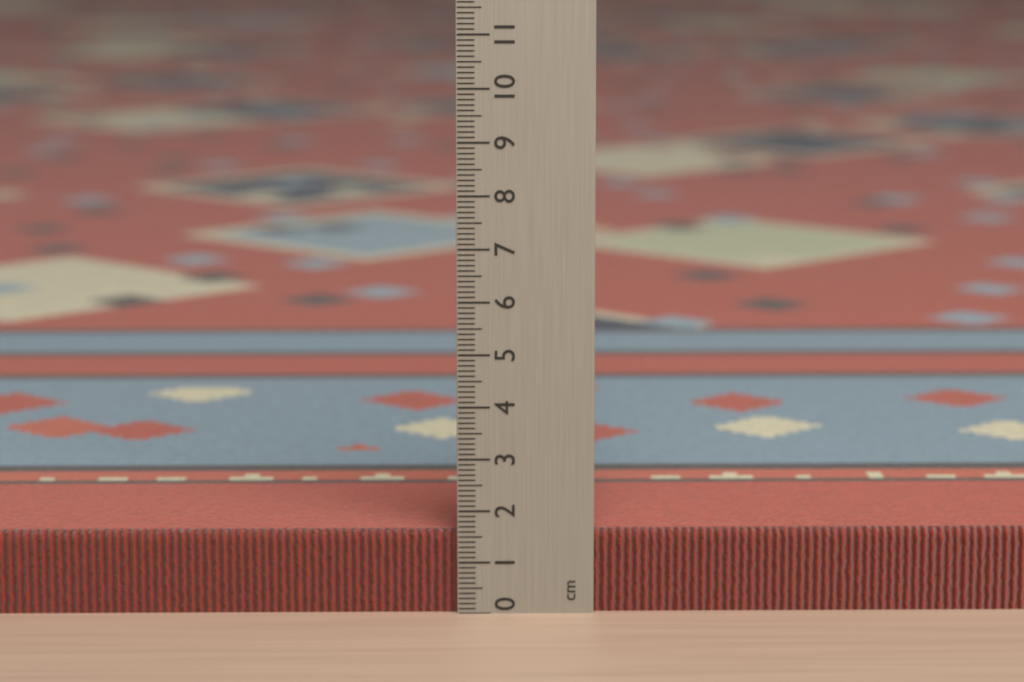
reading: 1.6 cm
